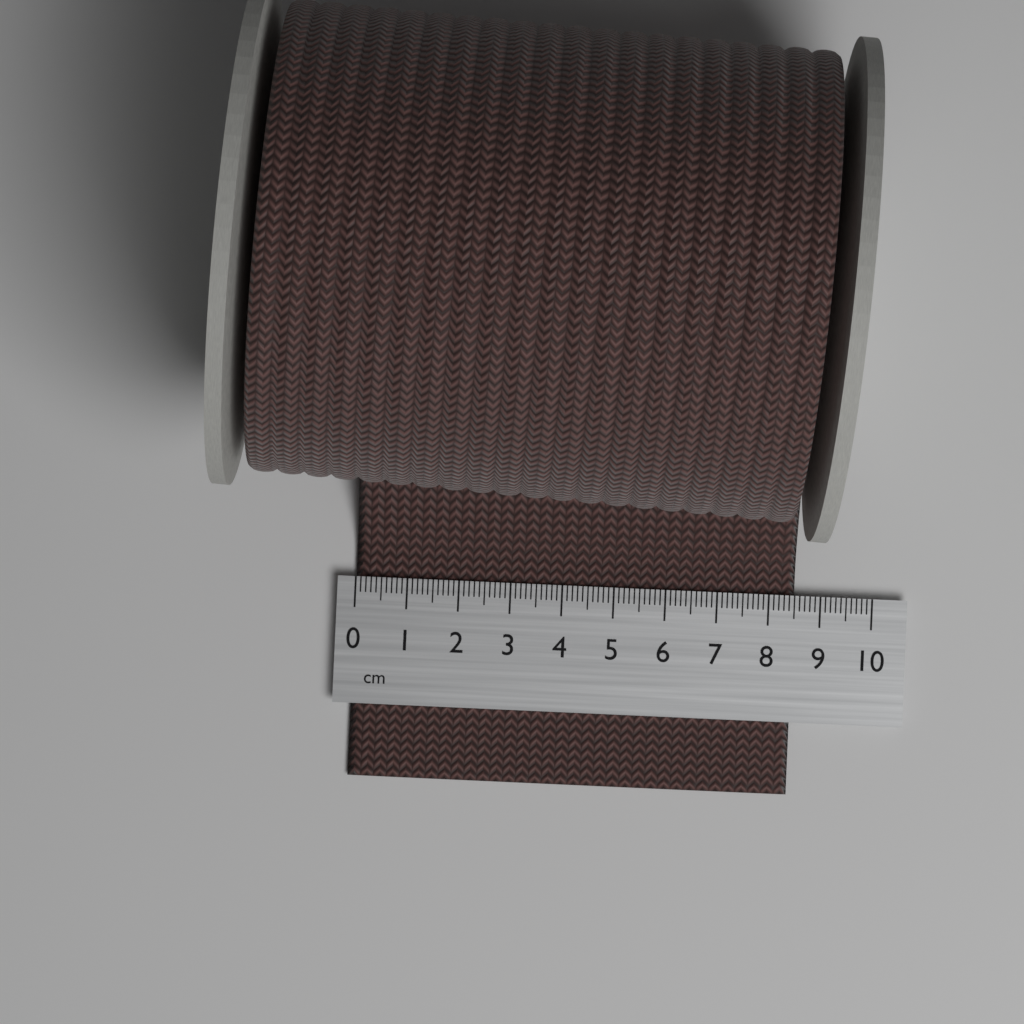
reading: 8.5 cm
